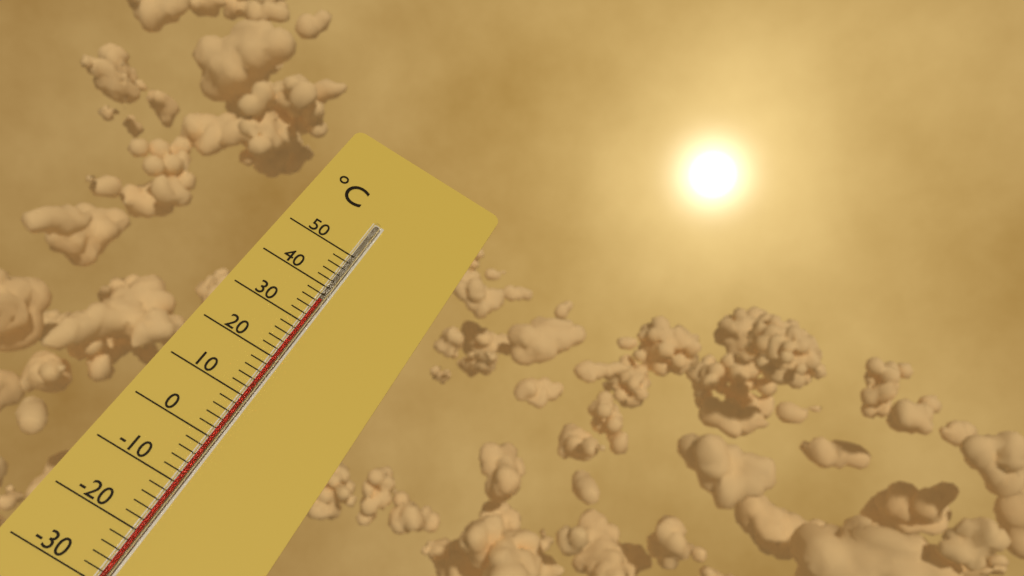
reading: 36 °C
